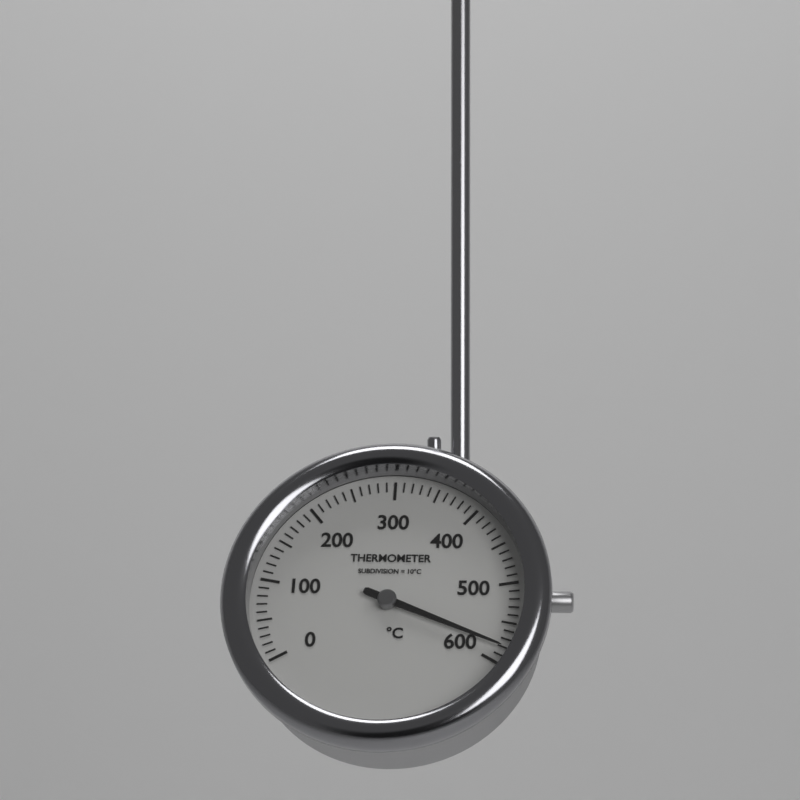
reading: 580 °C
